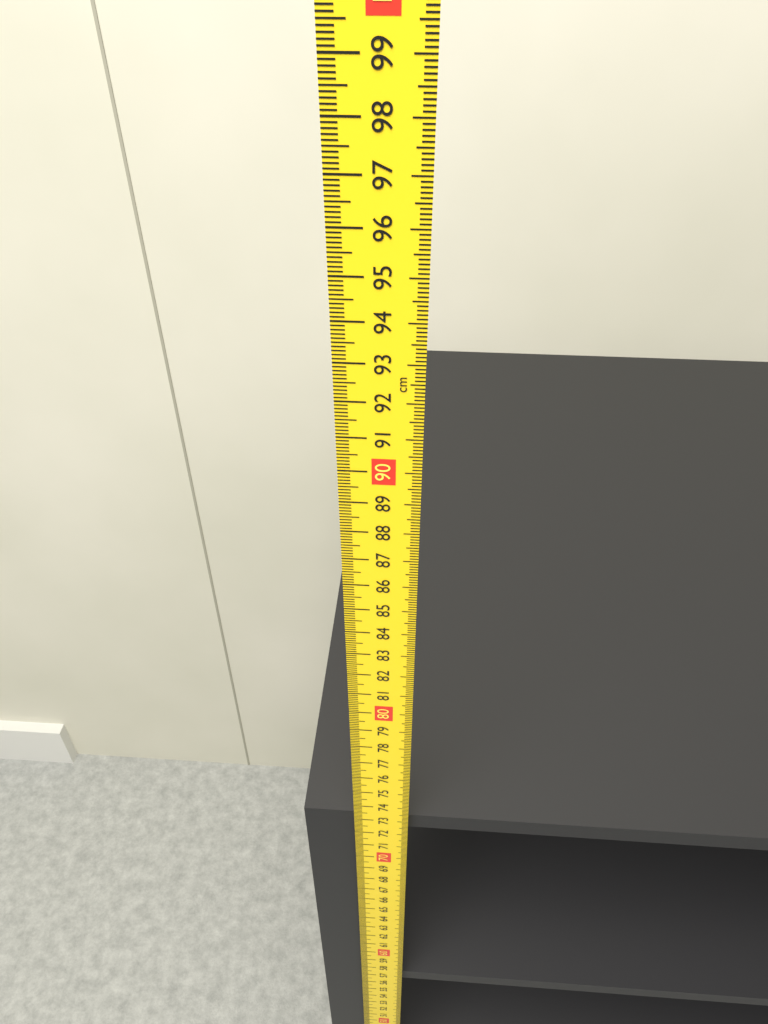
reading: 72.8 cm
